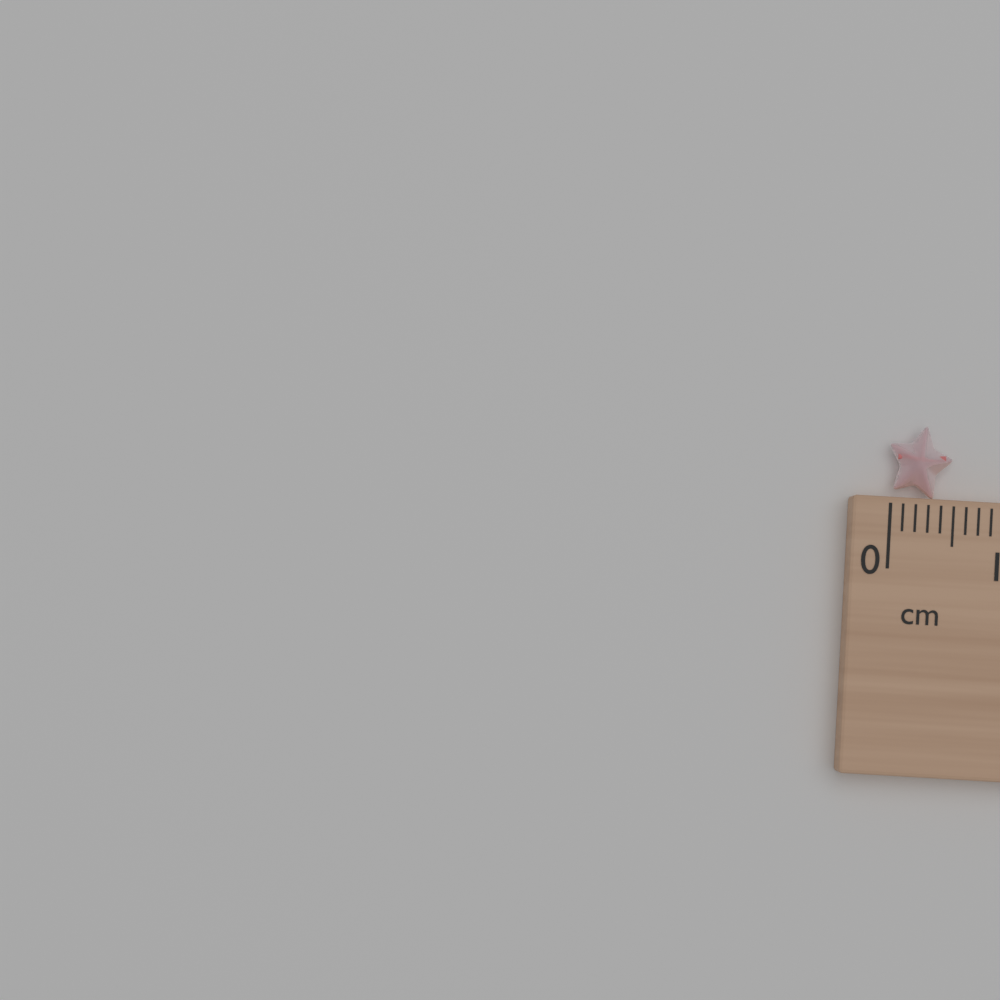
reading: 0.5 cm
